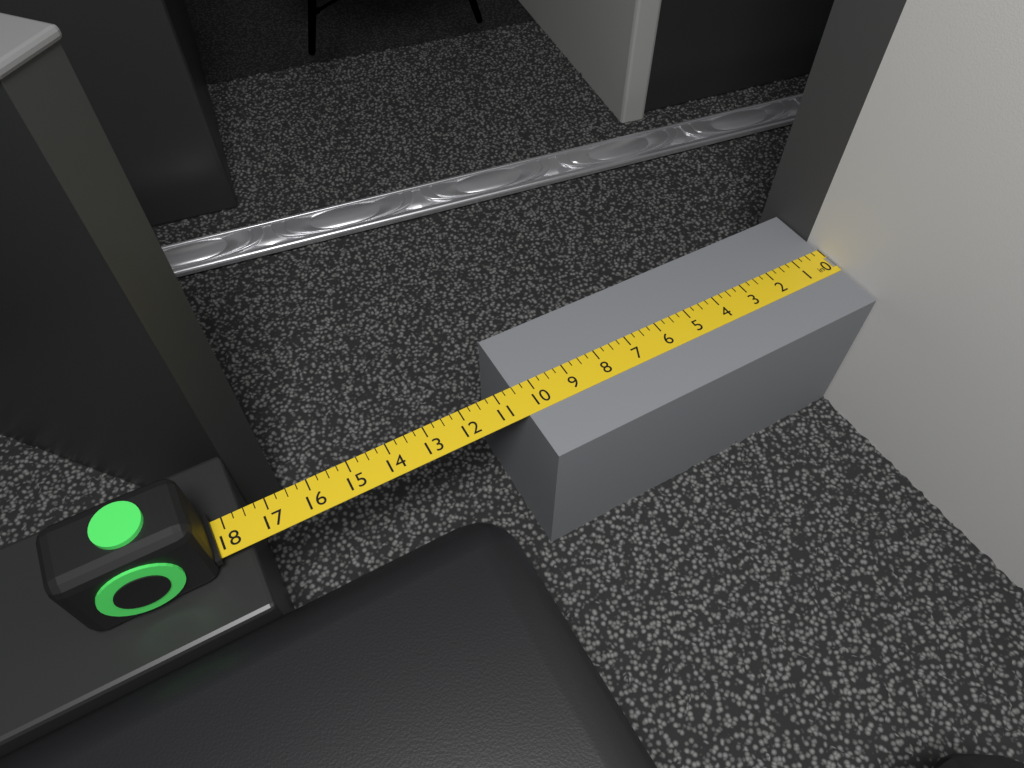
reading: 10.50 in
